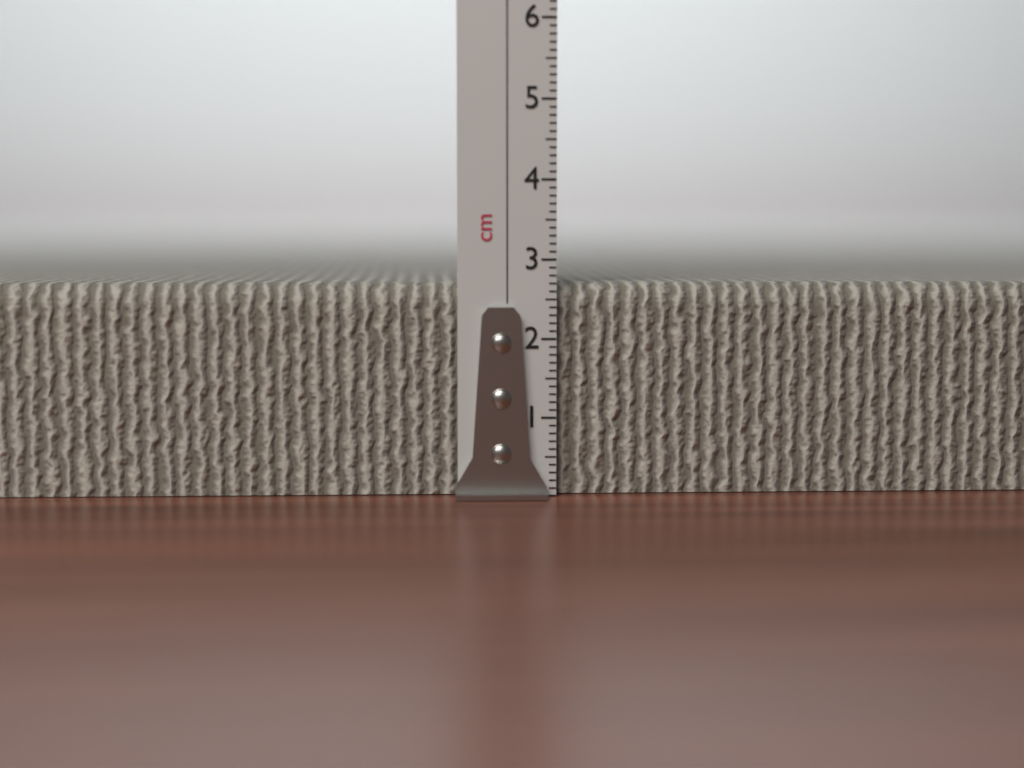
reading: 2.7 cm
